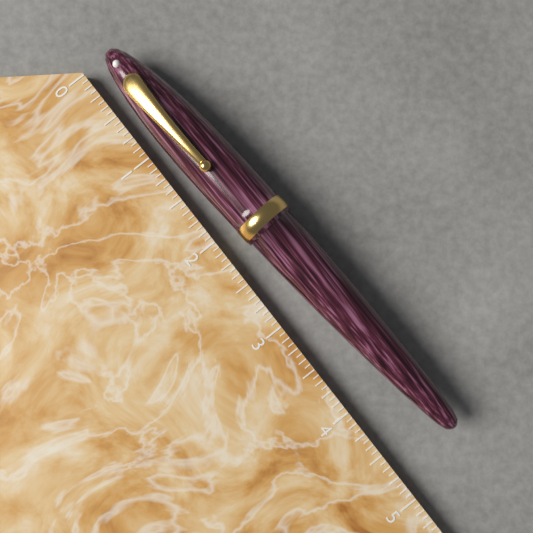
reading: 4.6875 (no unit)
